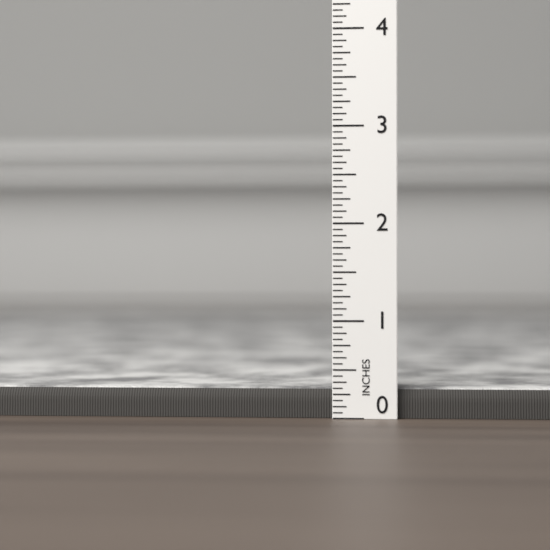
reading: 0.3125 in
